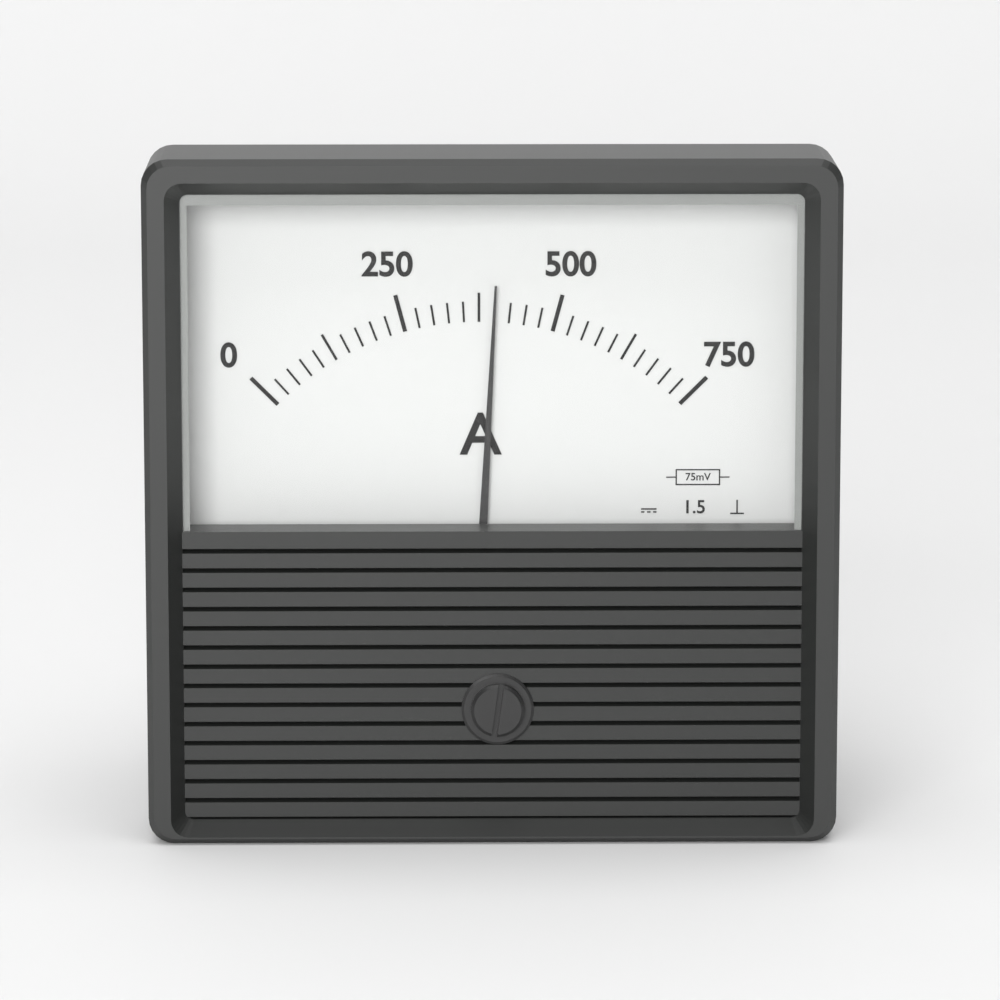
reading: 400 A
